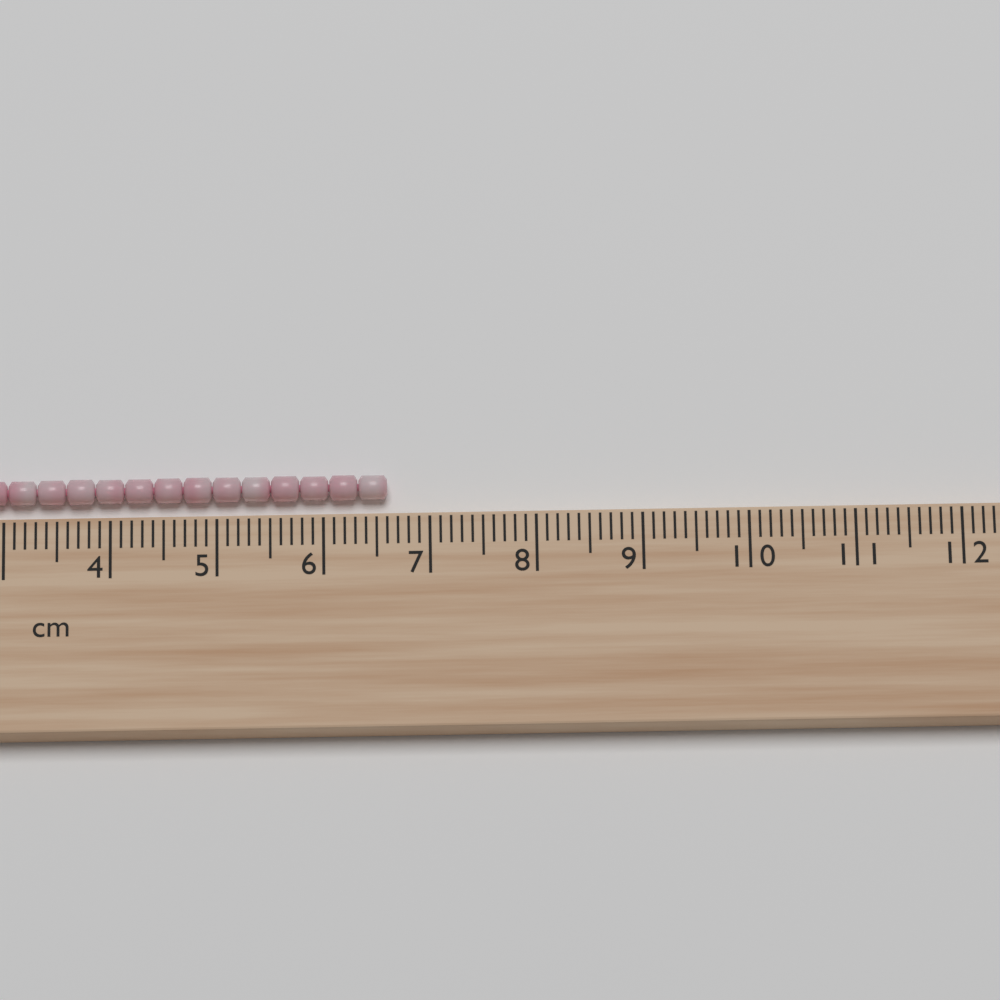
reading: 6.6 cm
